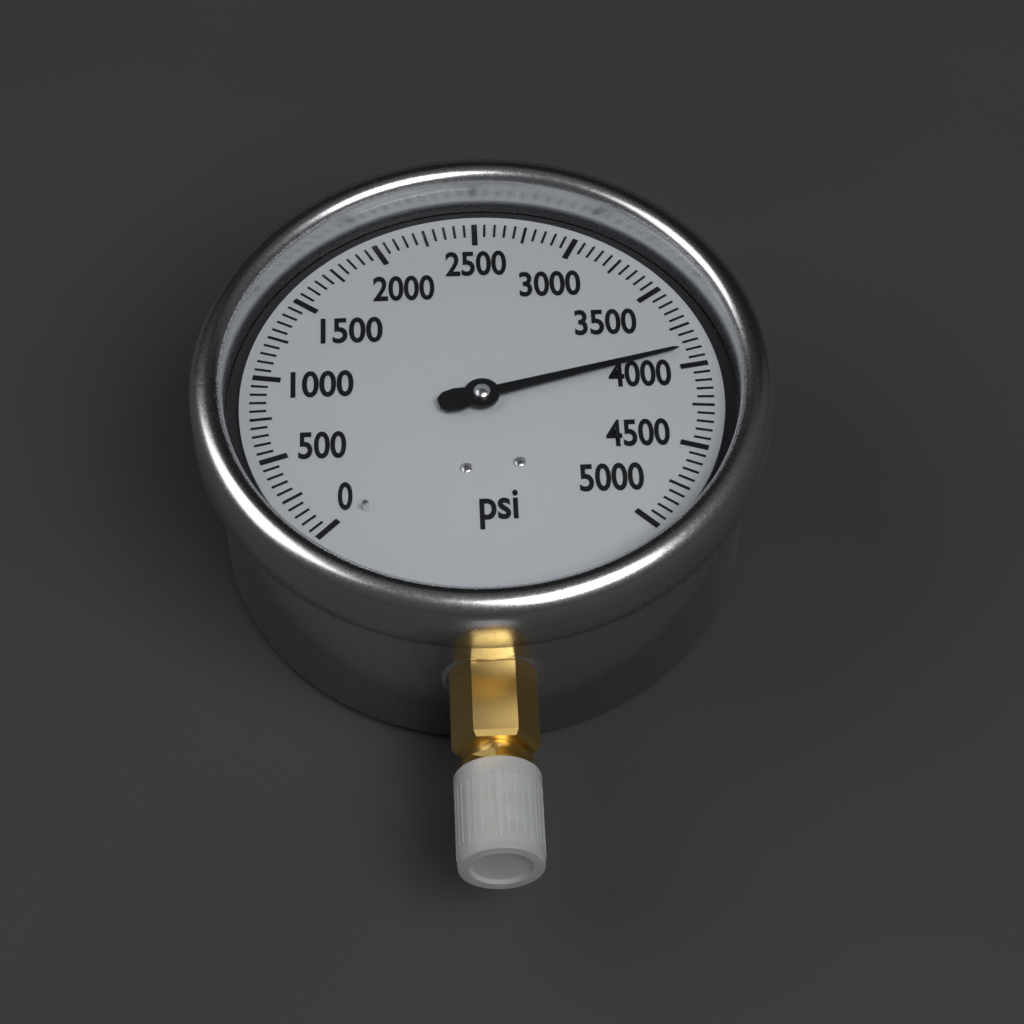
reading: 3900 psi
